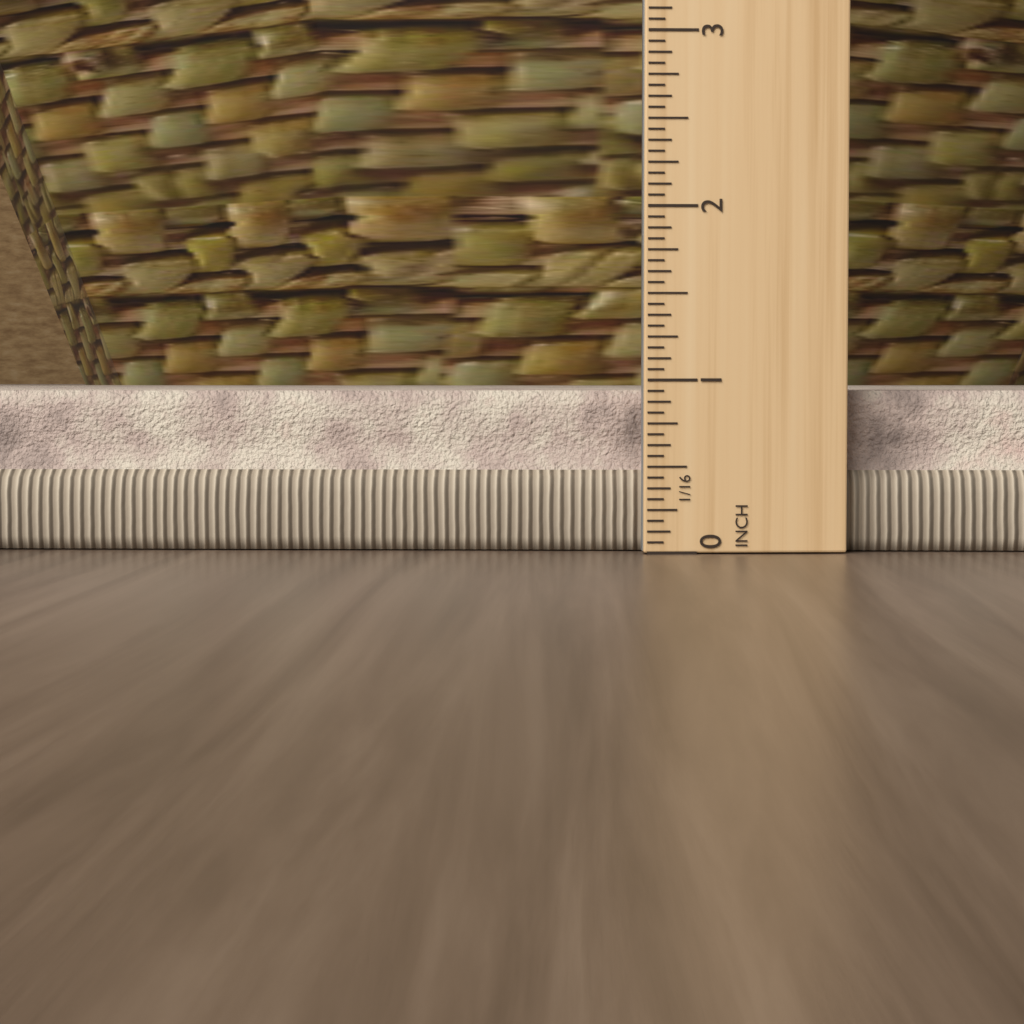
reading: 0.9375 in
